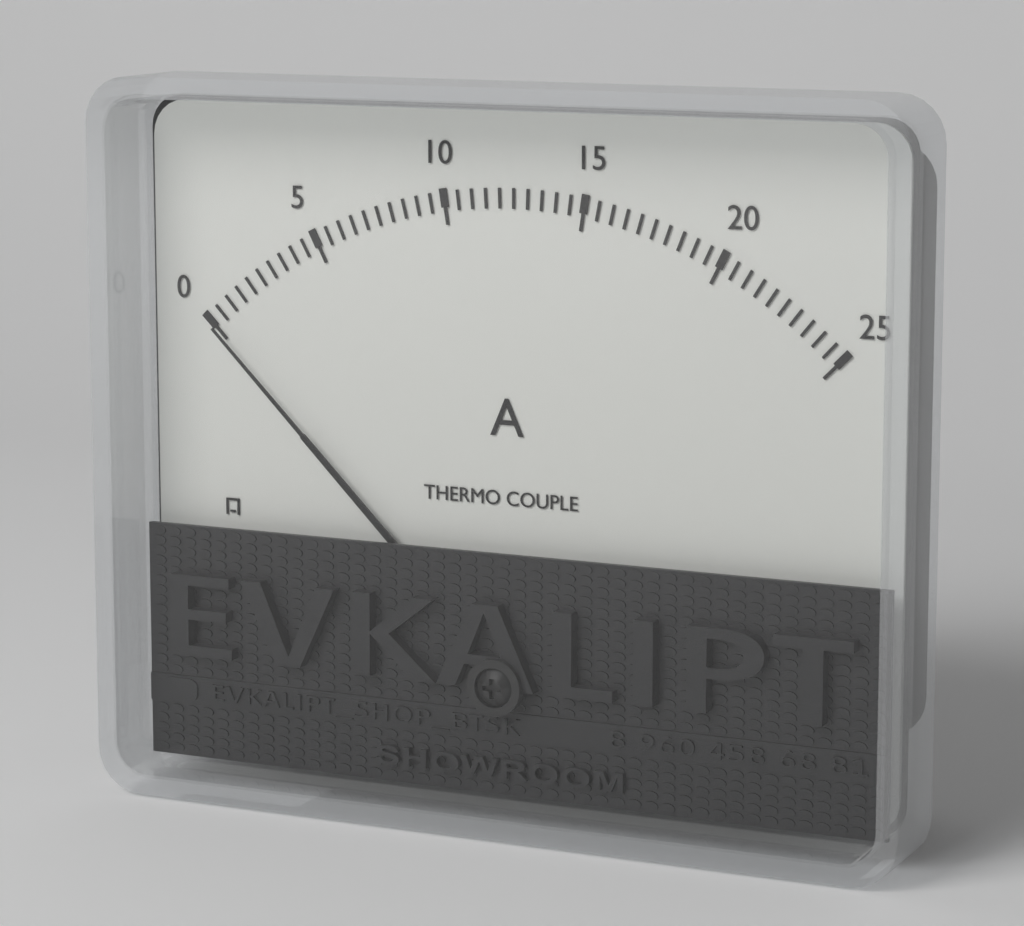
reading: 0.0 A
